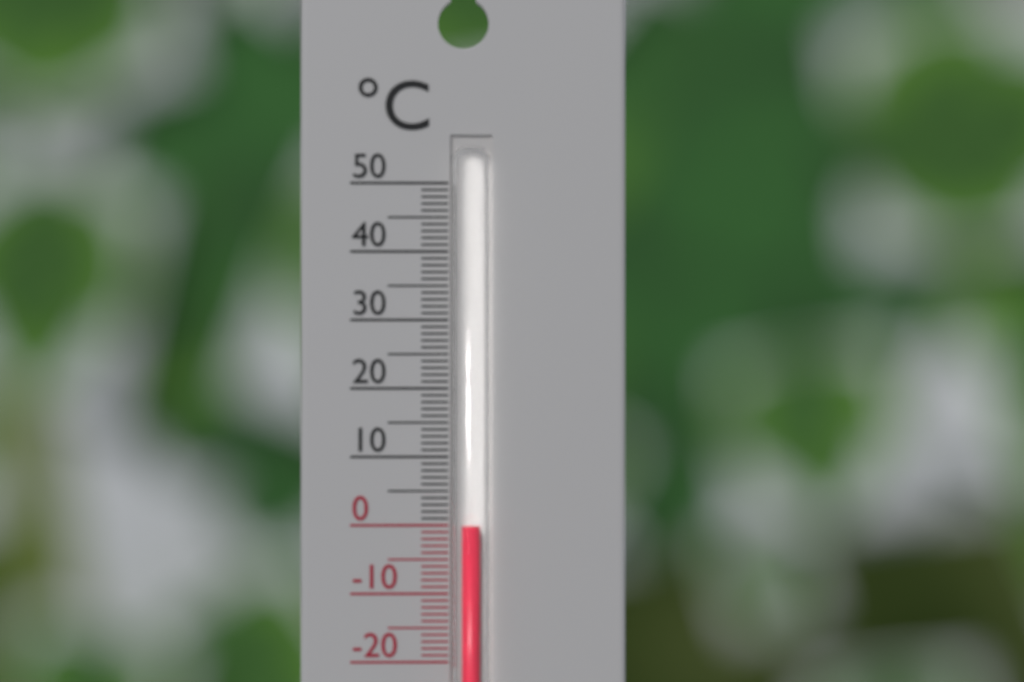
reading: 0 °C
